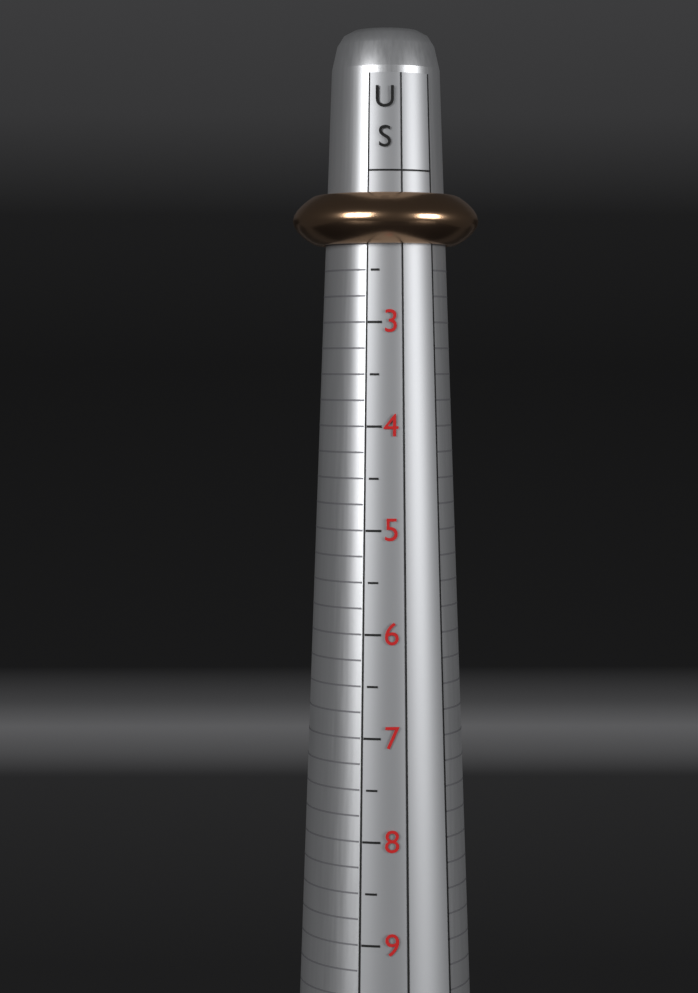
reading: 2.25 US
